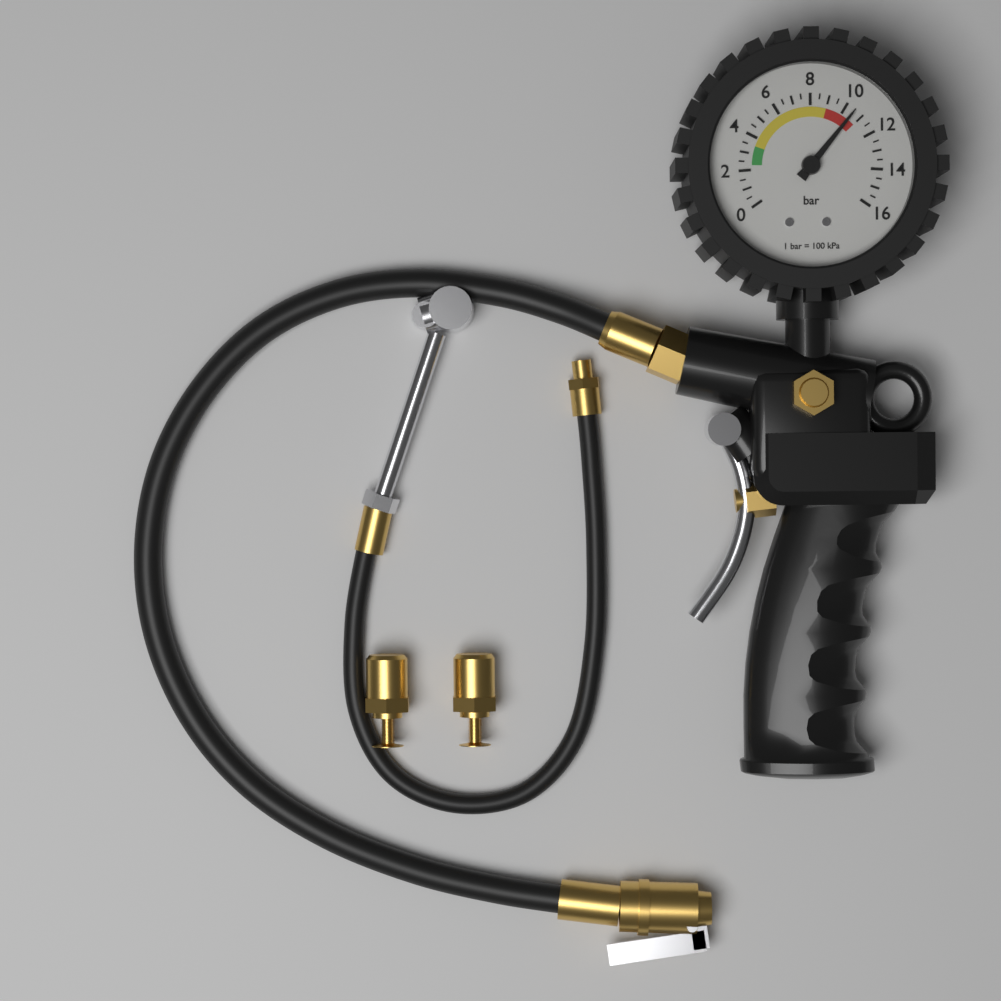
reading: 10.5 bar
